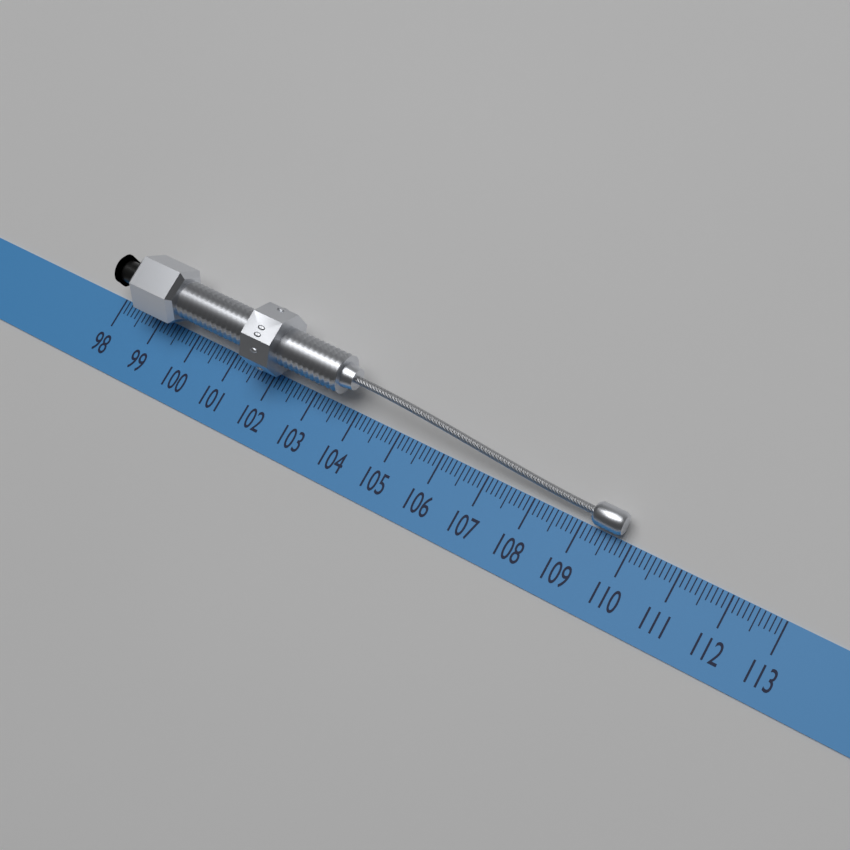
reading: 109.8 (no unit)
